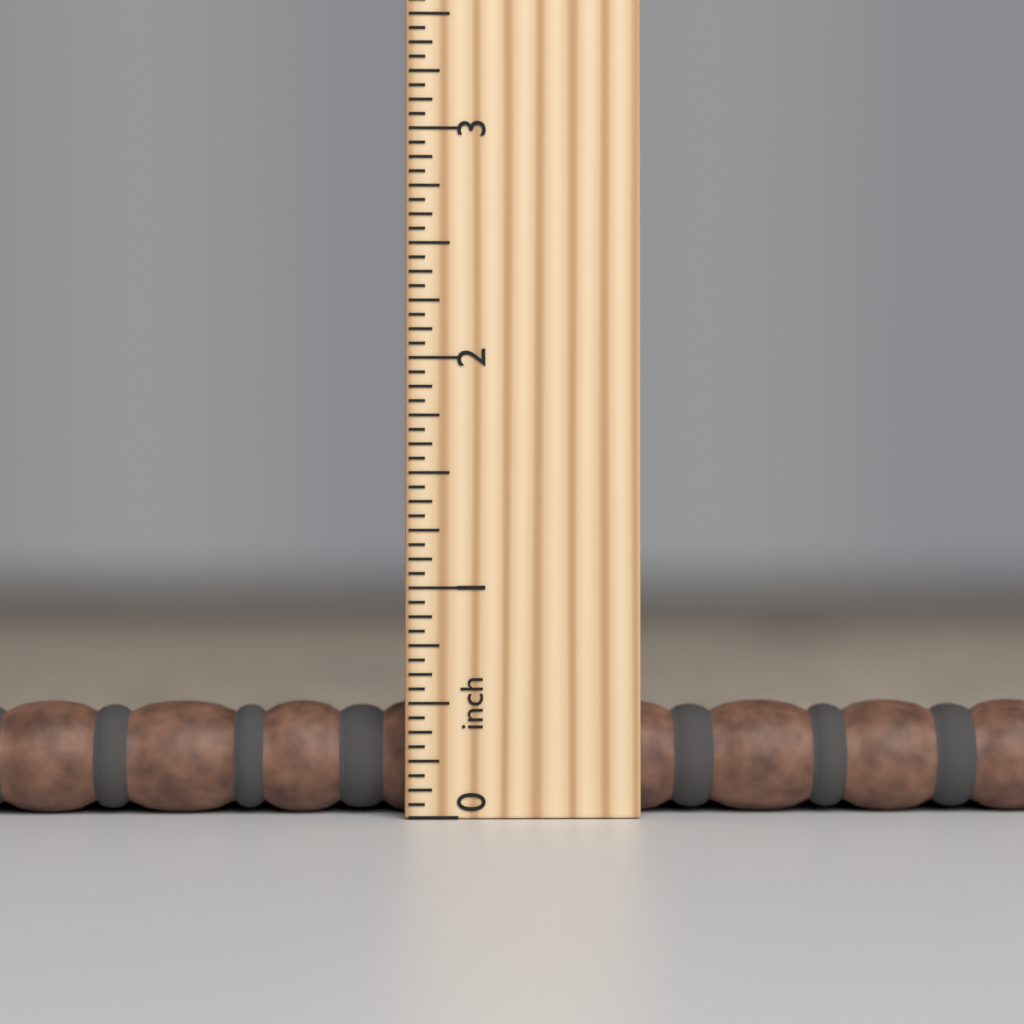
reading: 0.5000 inch
